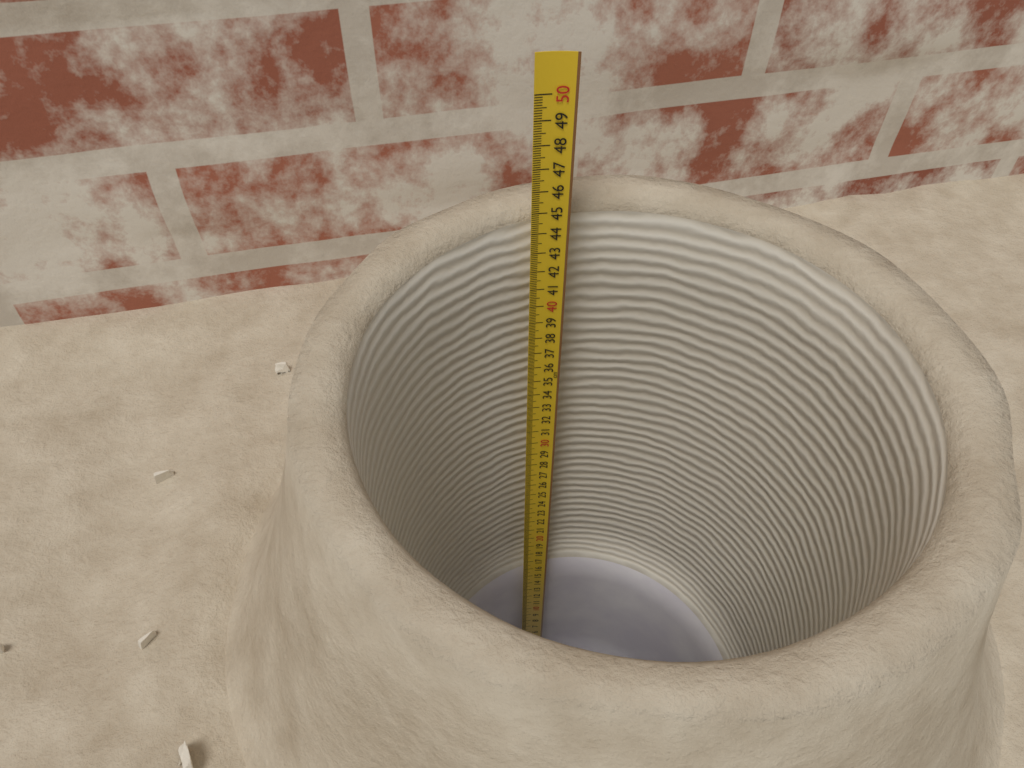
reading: 44.7 cm
